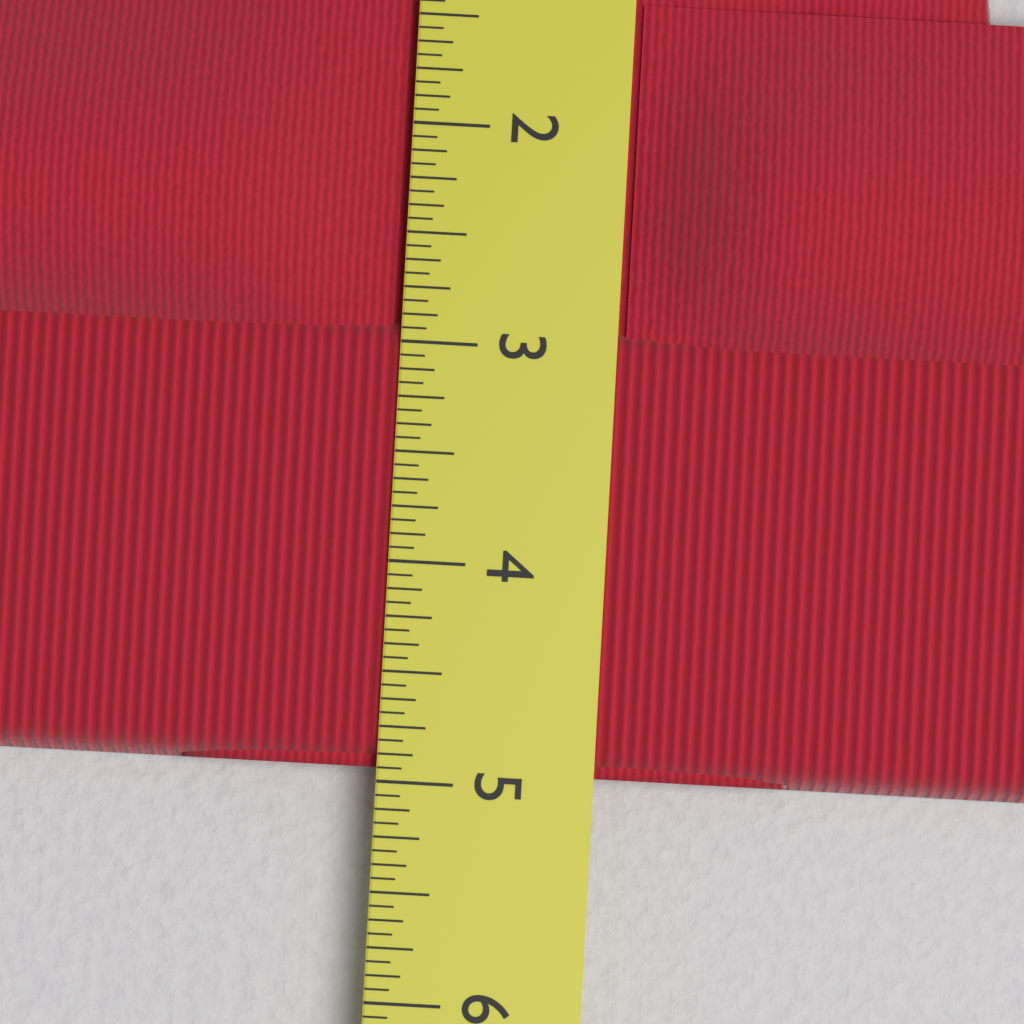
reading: 4.9375 in
